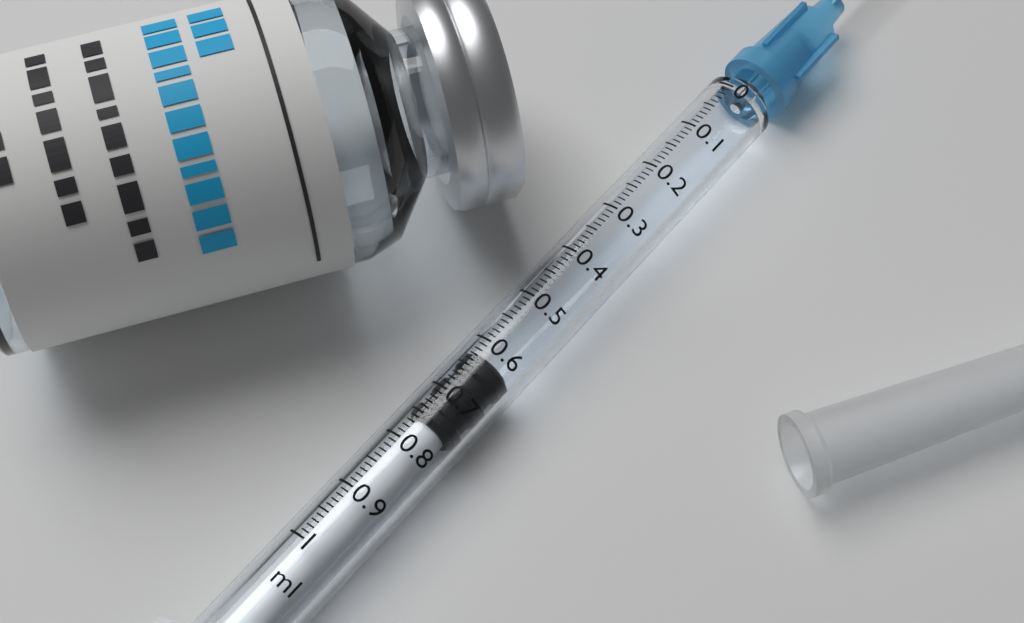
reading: 0.62 ml
